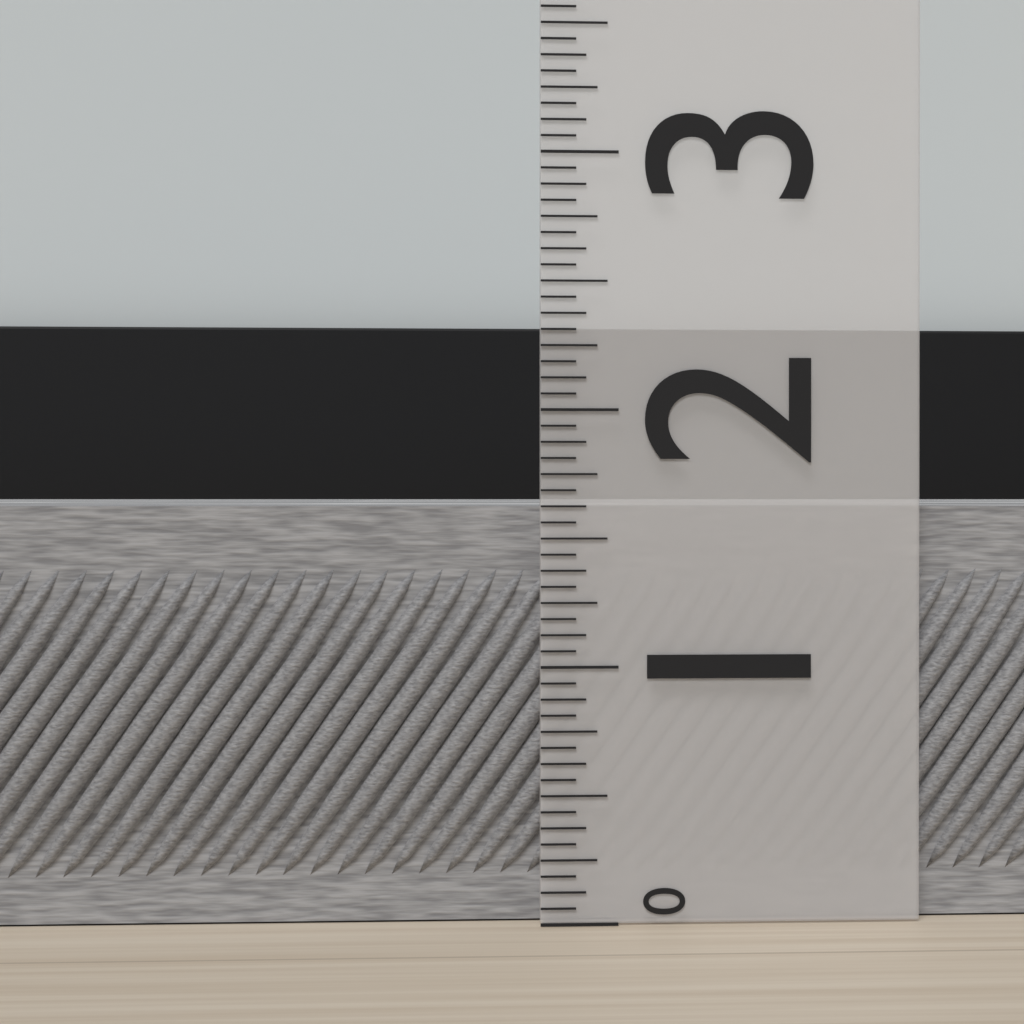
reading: 1.6250 (no unit)
